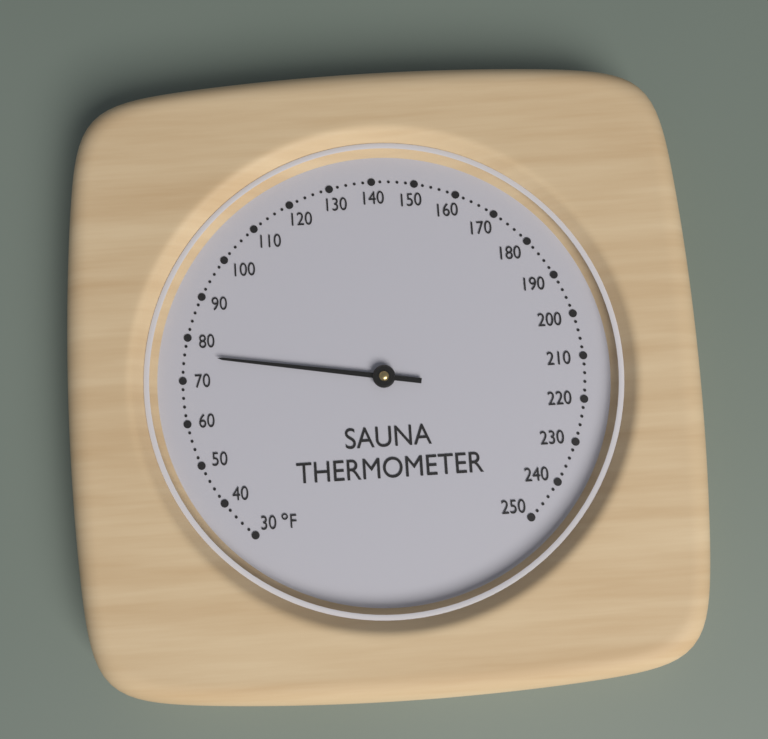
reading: 76 °F
